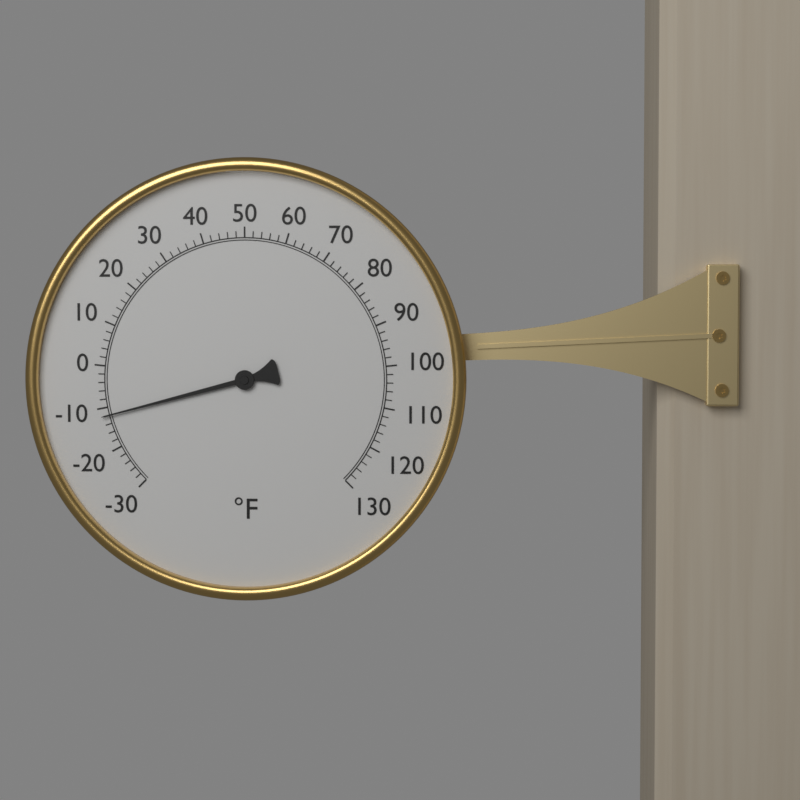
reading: -12 °F
